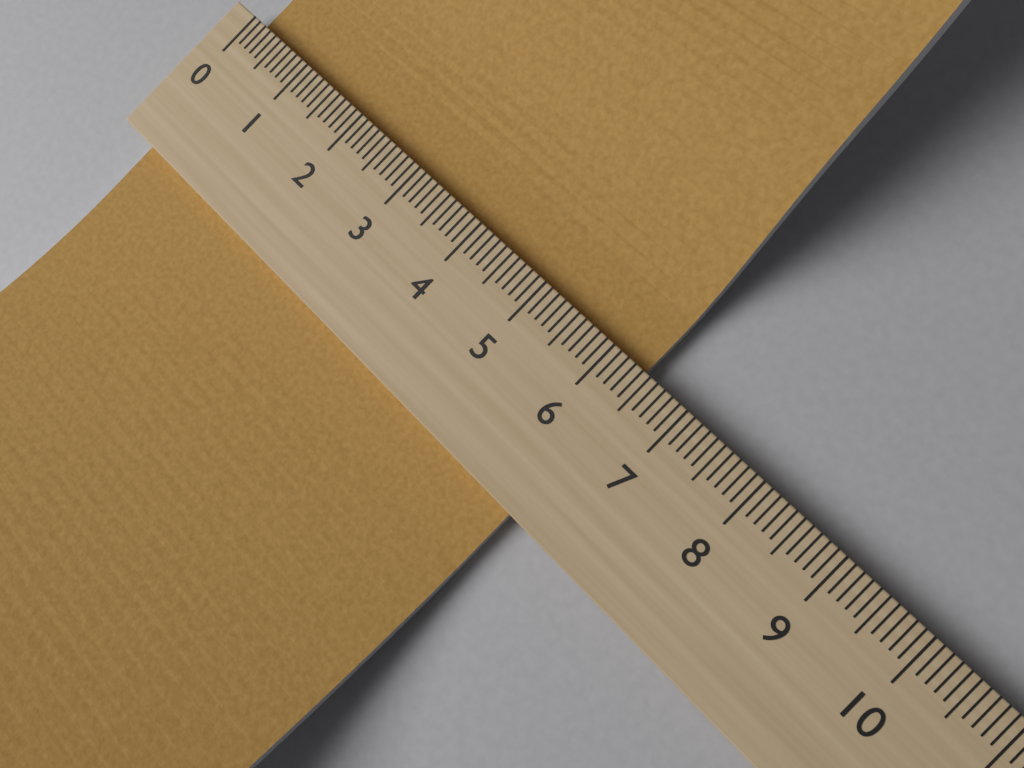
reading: 6.4 (no unit)
